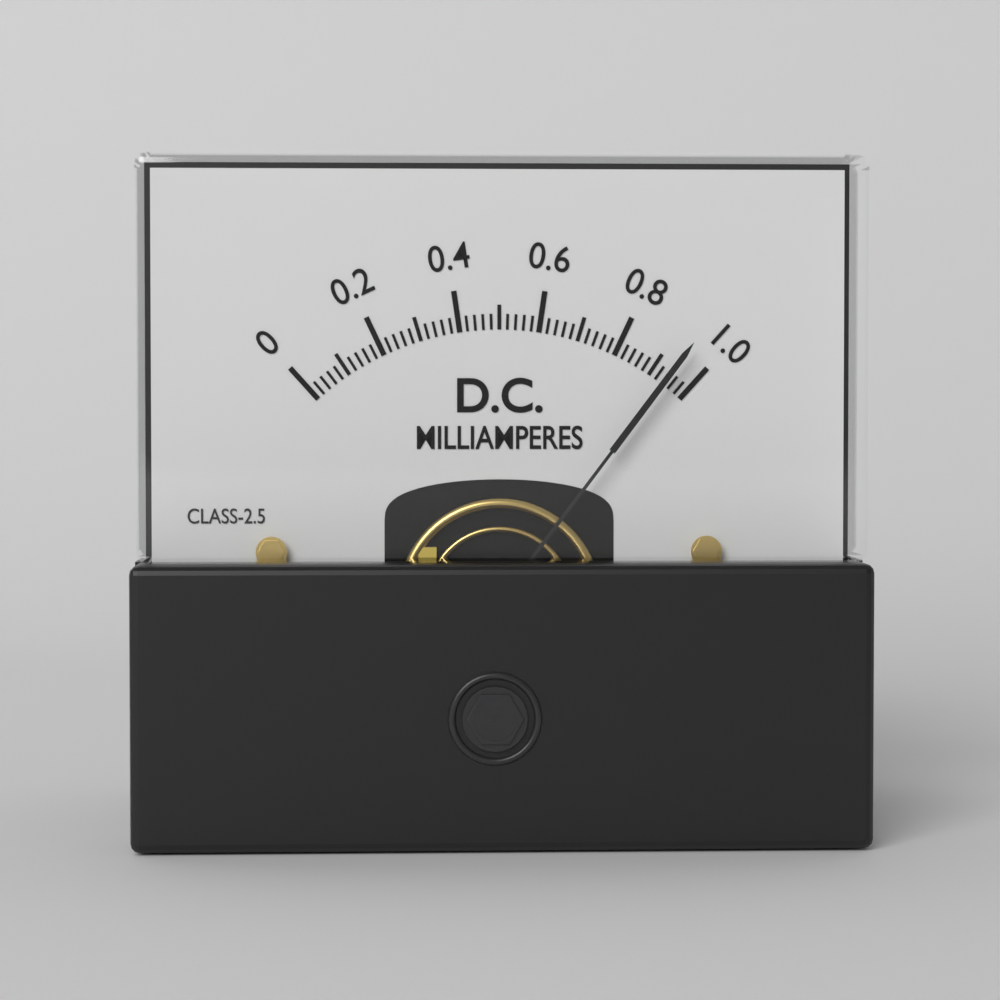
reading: 0.94 mA
